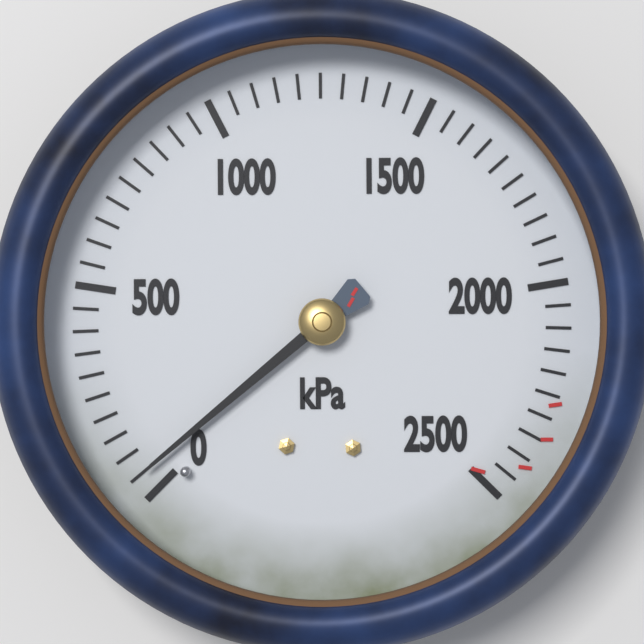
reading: 50 kPa
